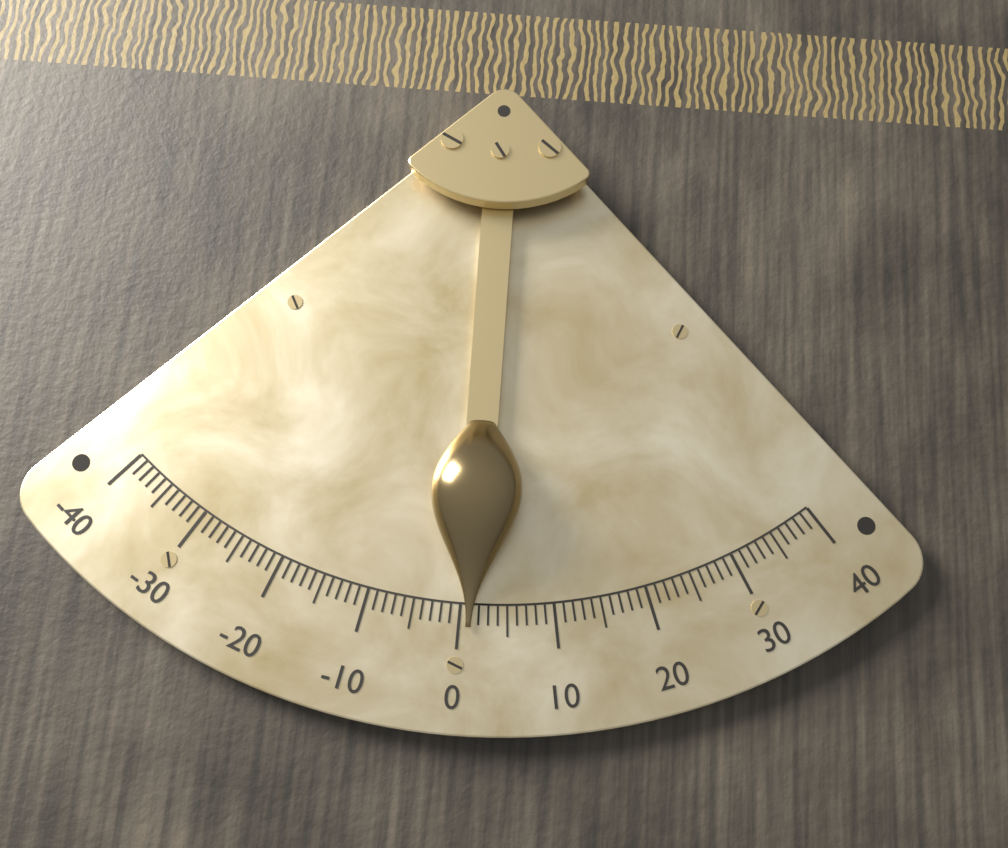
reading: 1 (no unit)
